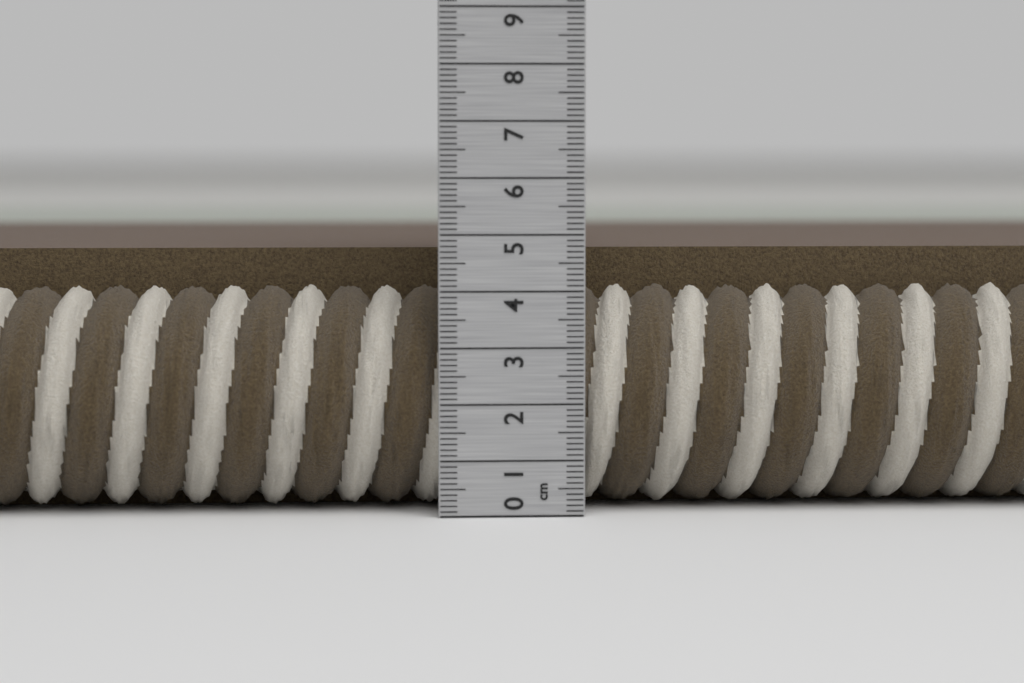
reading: 4.7 cm
